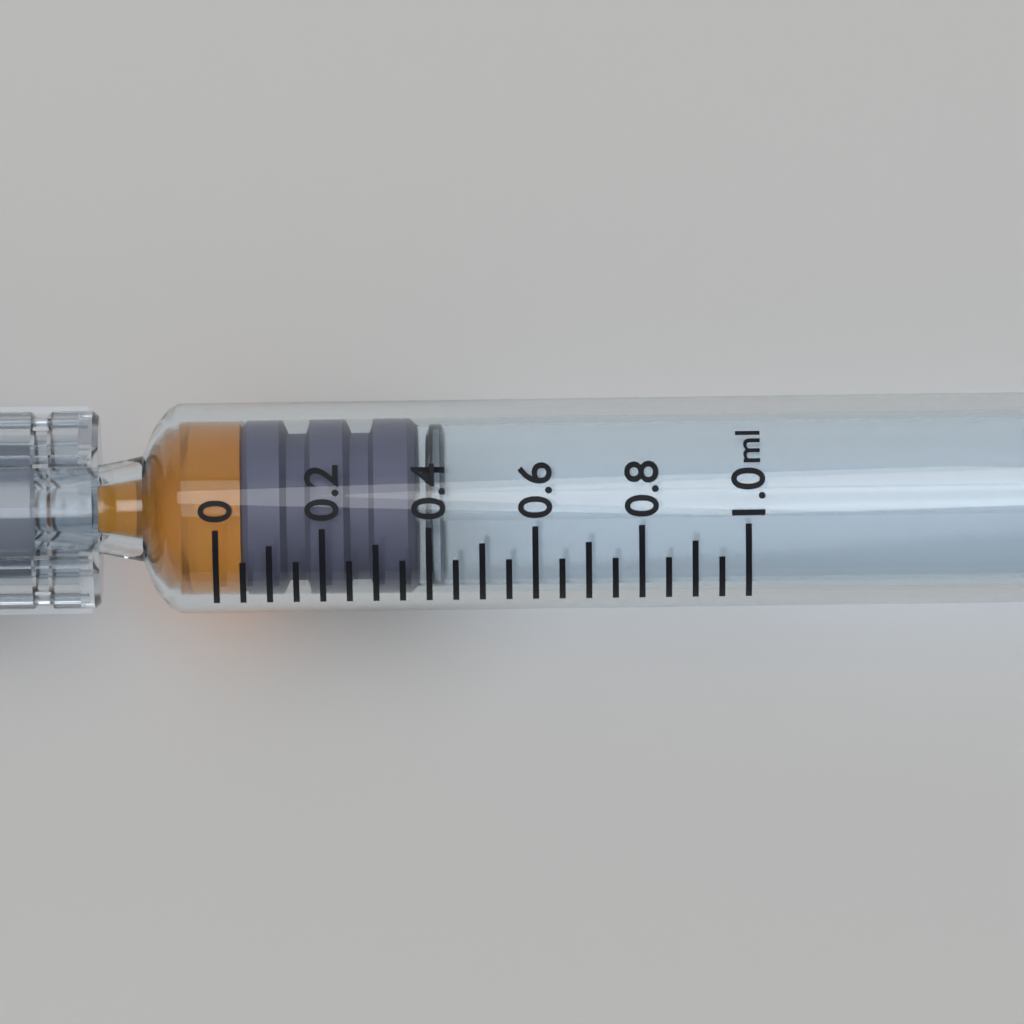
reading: 0.05 ml
